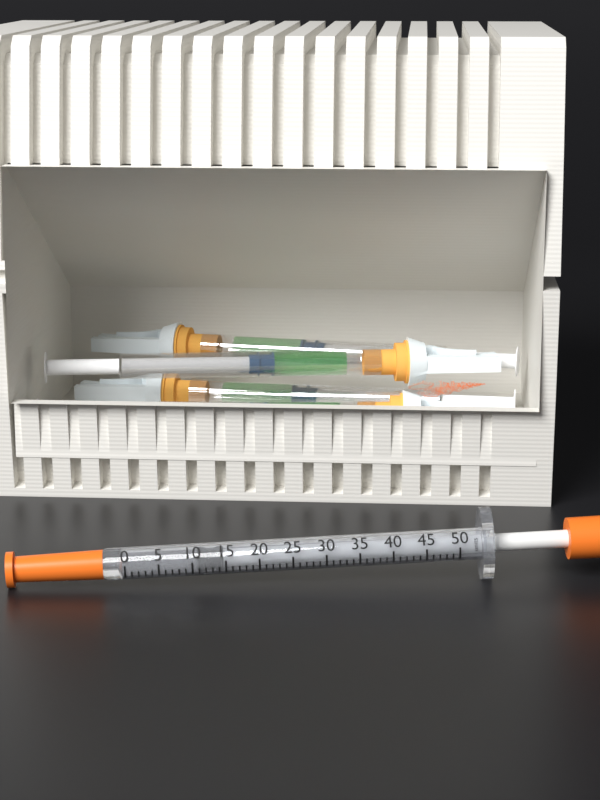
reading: 11 units
